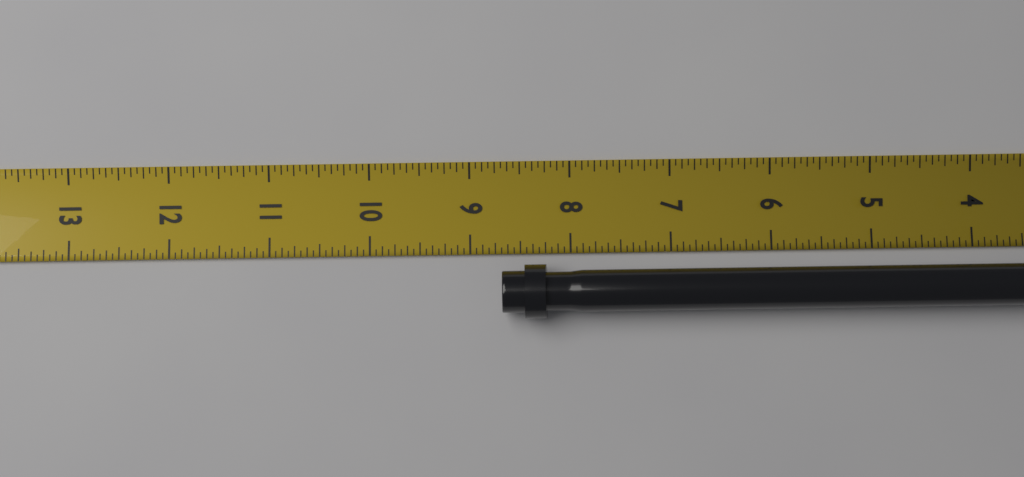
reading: 8.6875 in
